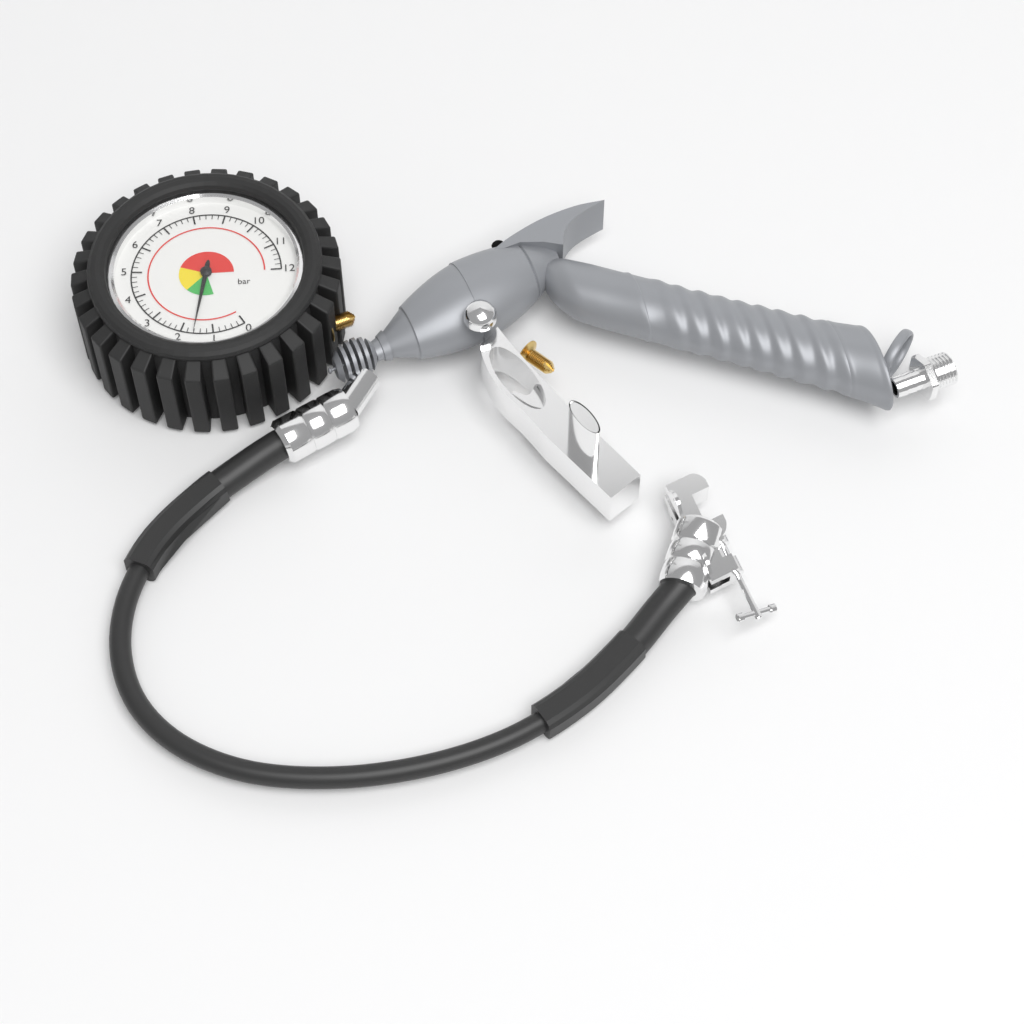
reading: 1.6 bar
